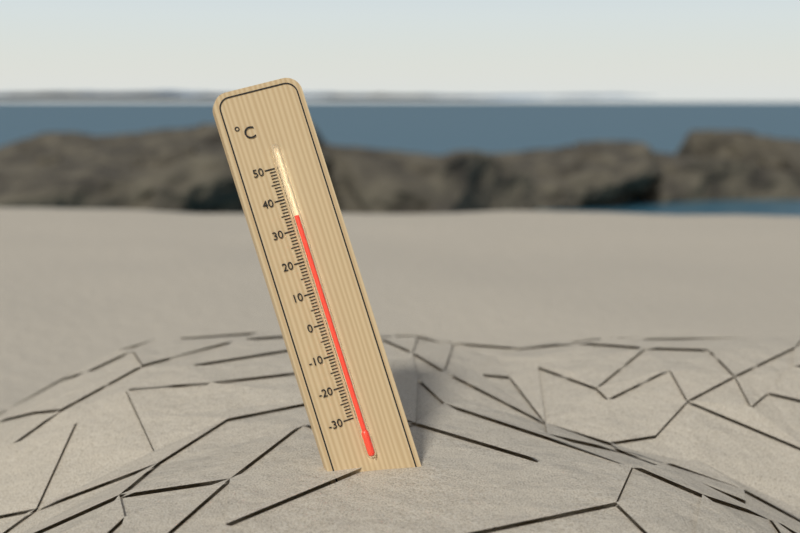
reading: 34 °C
